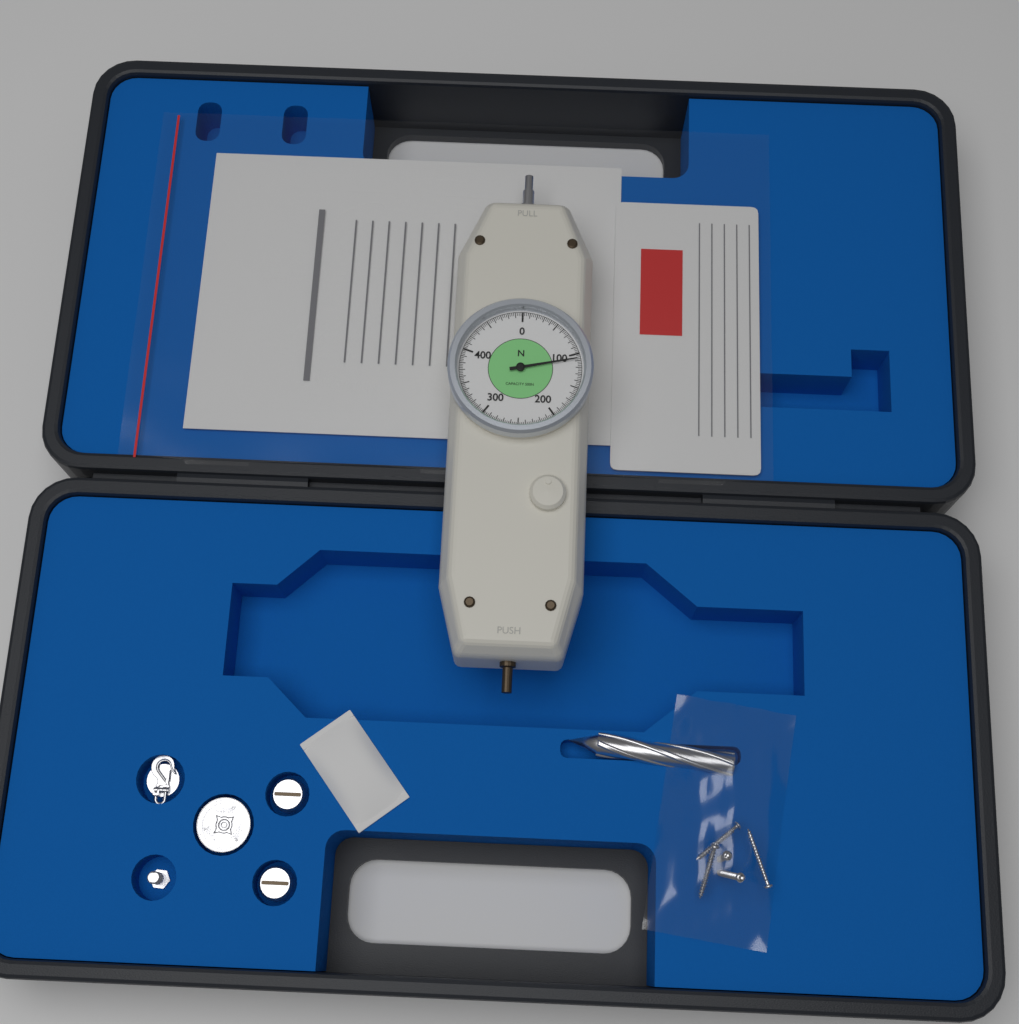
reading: 107.5 N
